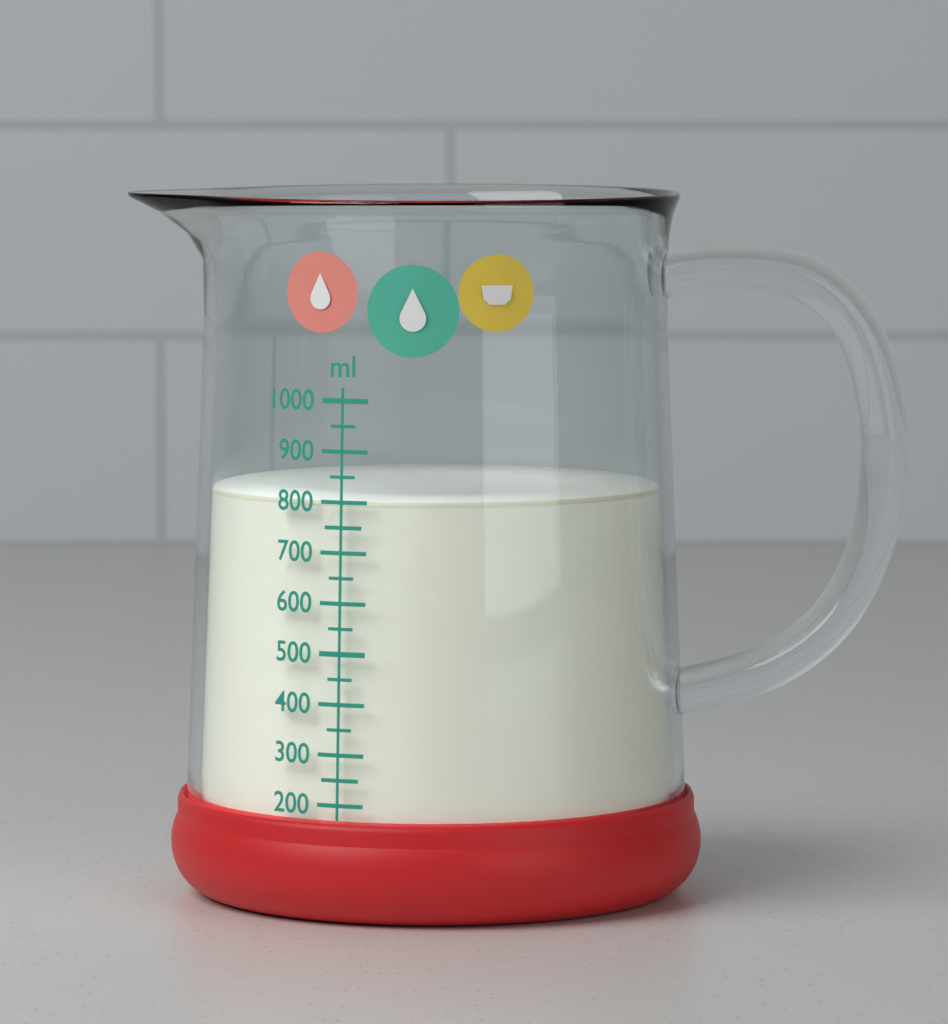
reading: 800 ml
